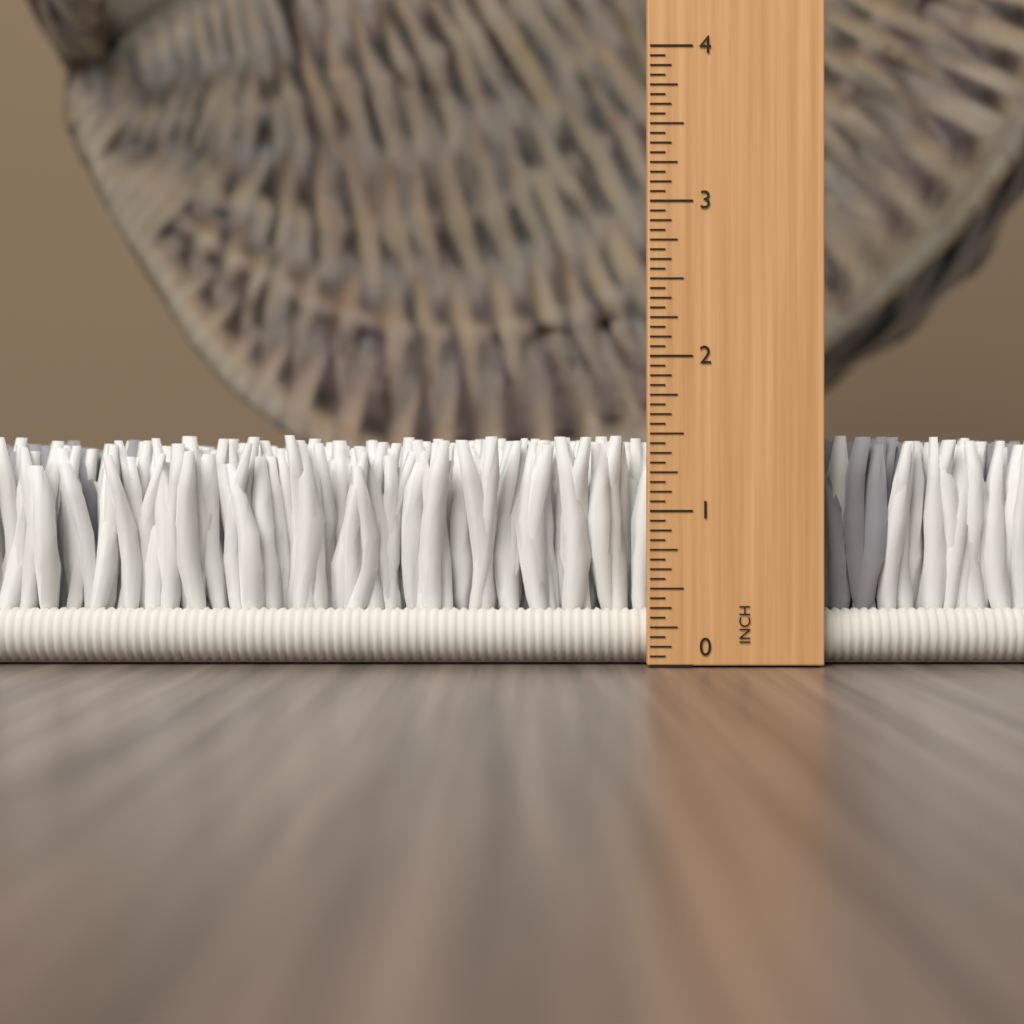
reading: 1.5000 in
